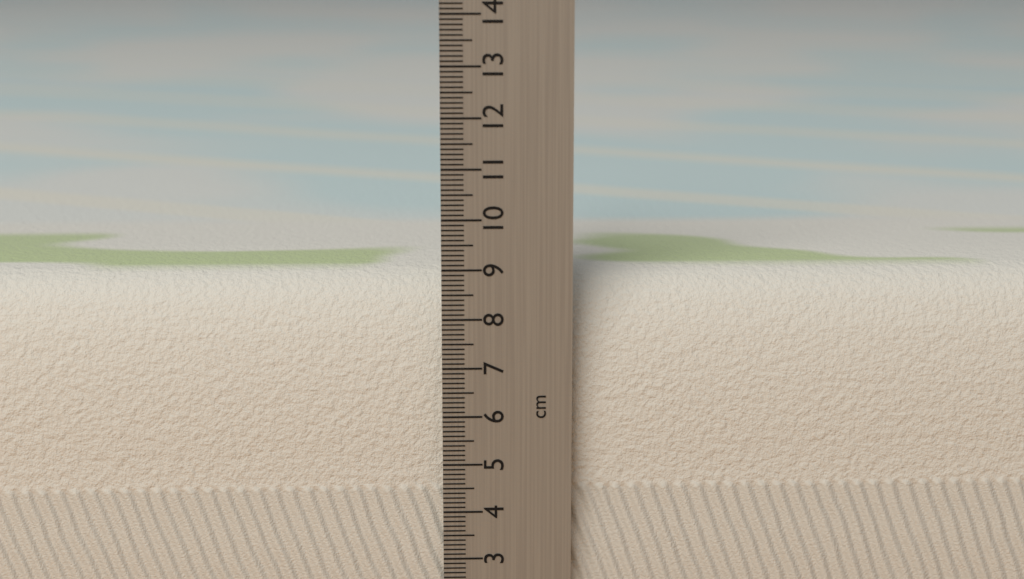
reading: 8.8 cm
